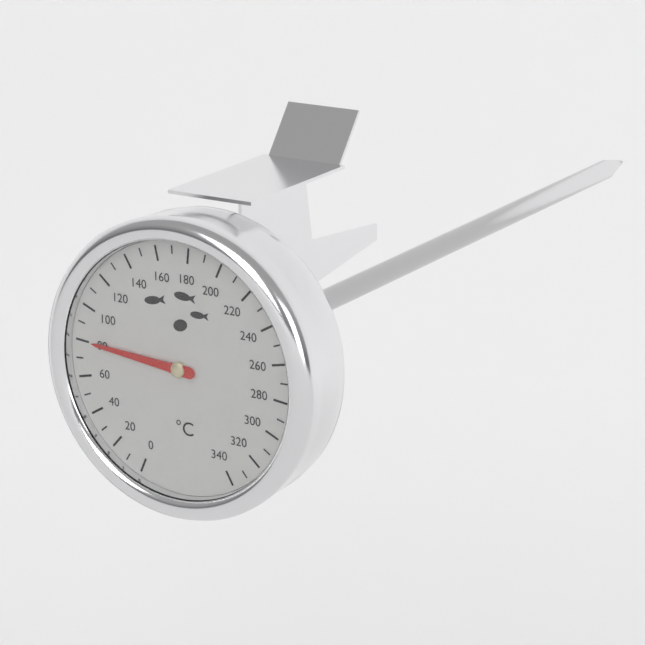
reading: 80 °C
